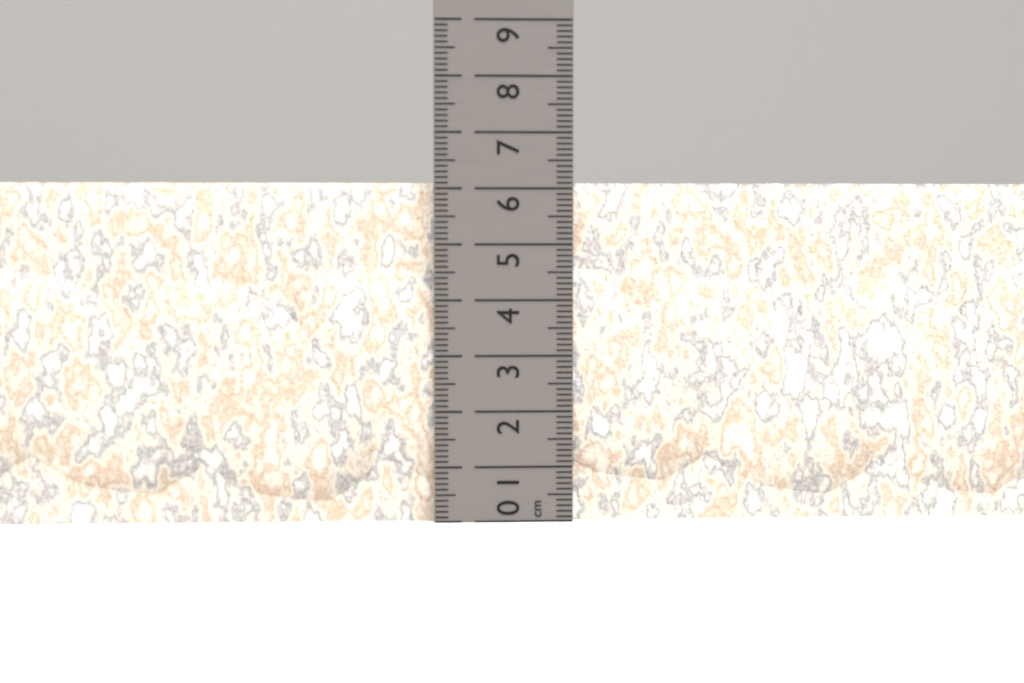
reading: 6.1 cm
